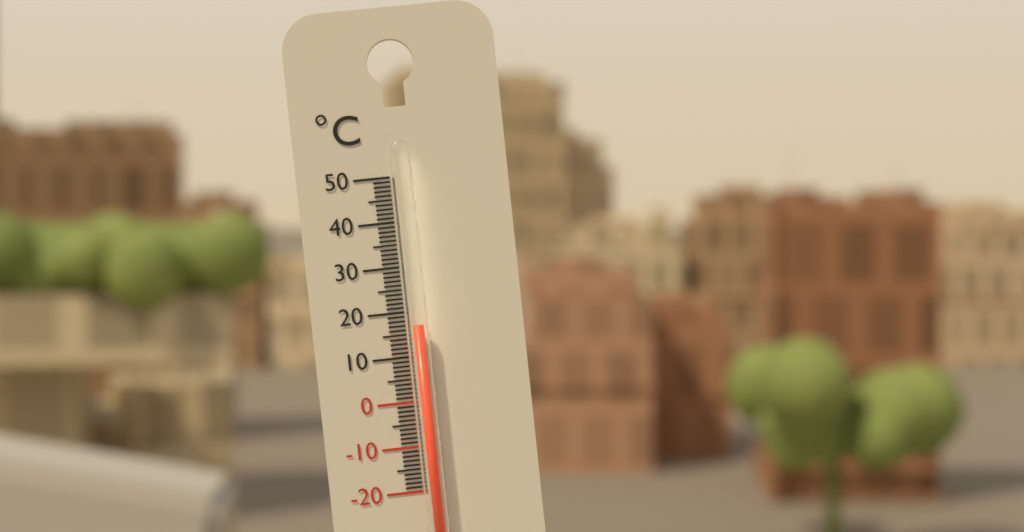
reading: 17 °C
